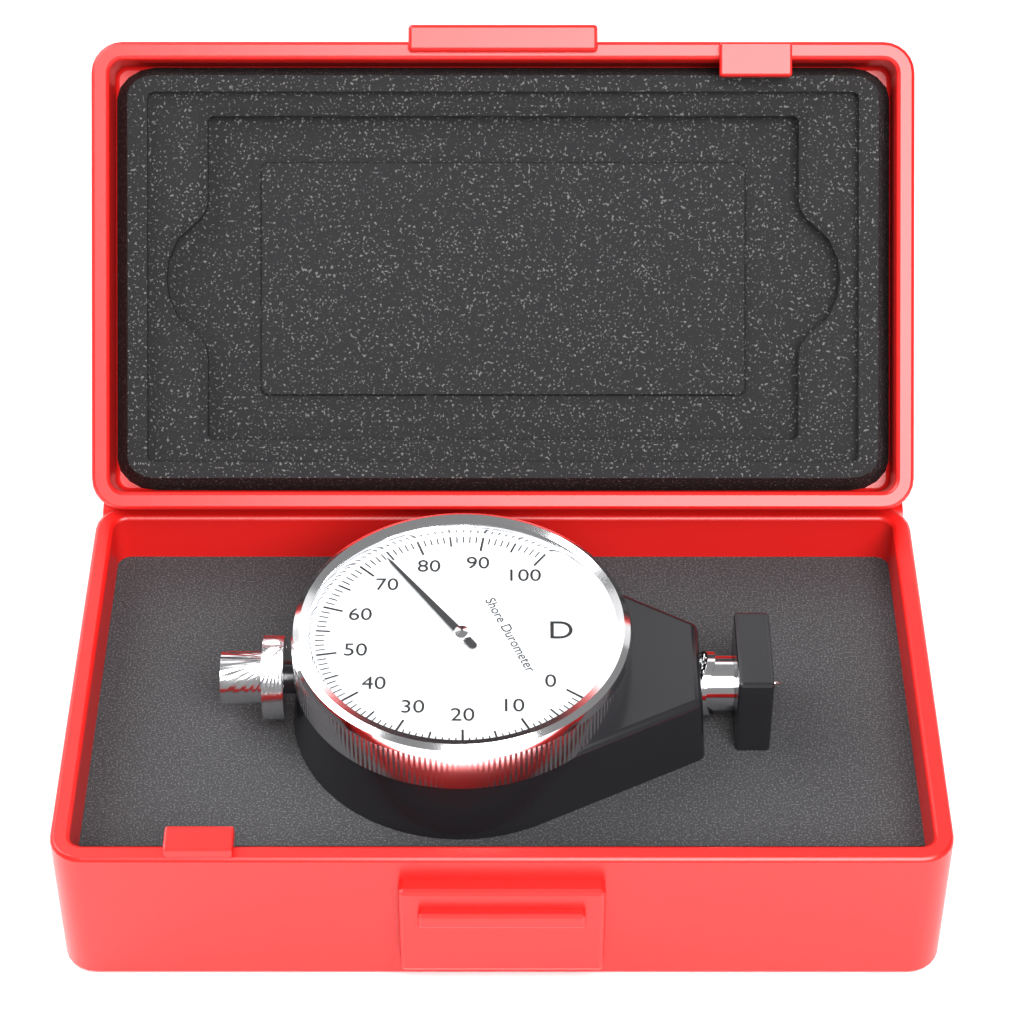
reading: 74 Shore D
